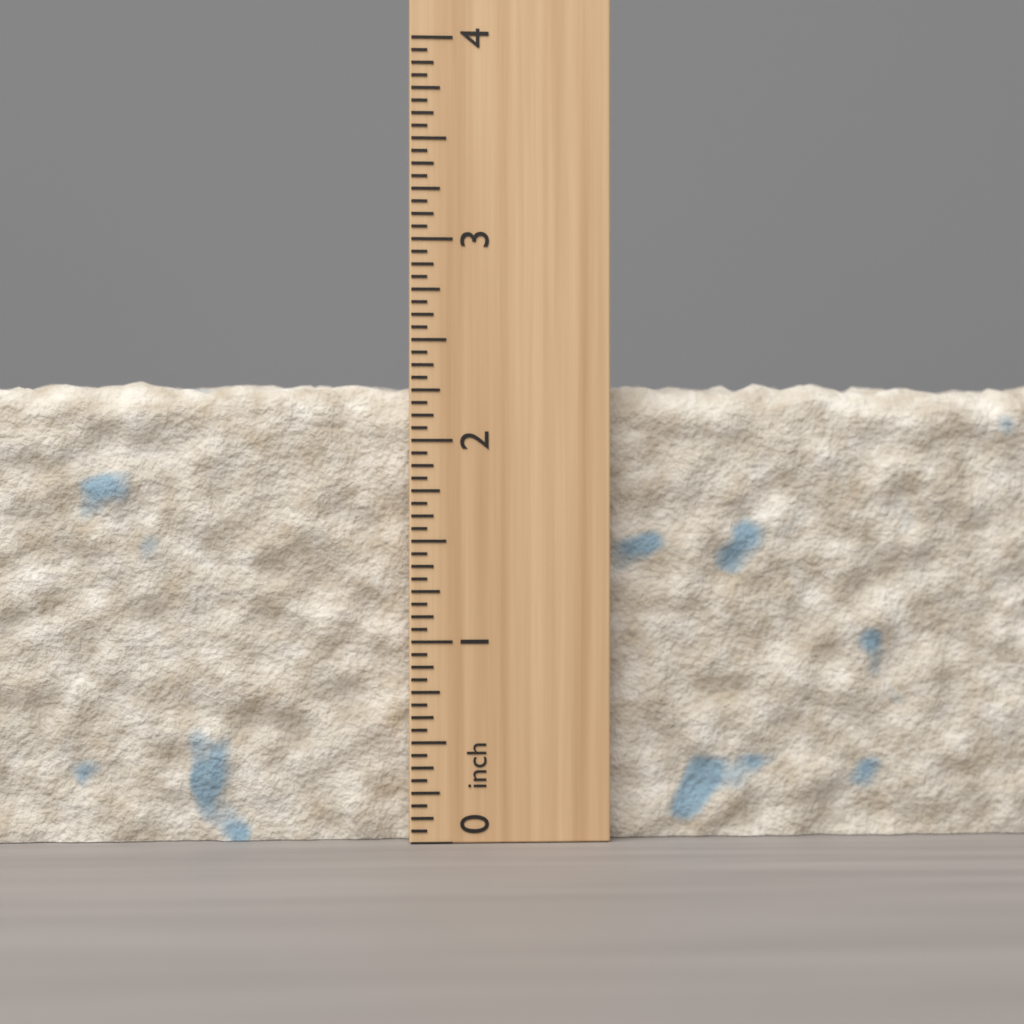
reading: 2.3125 inch
